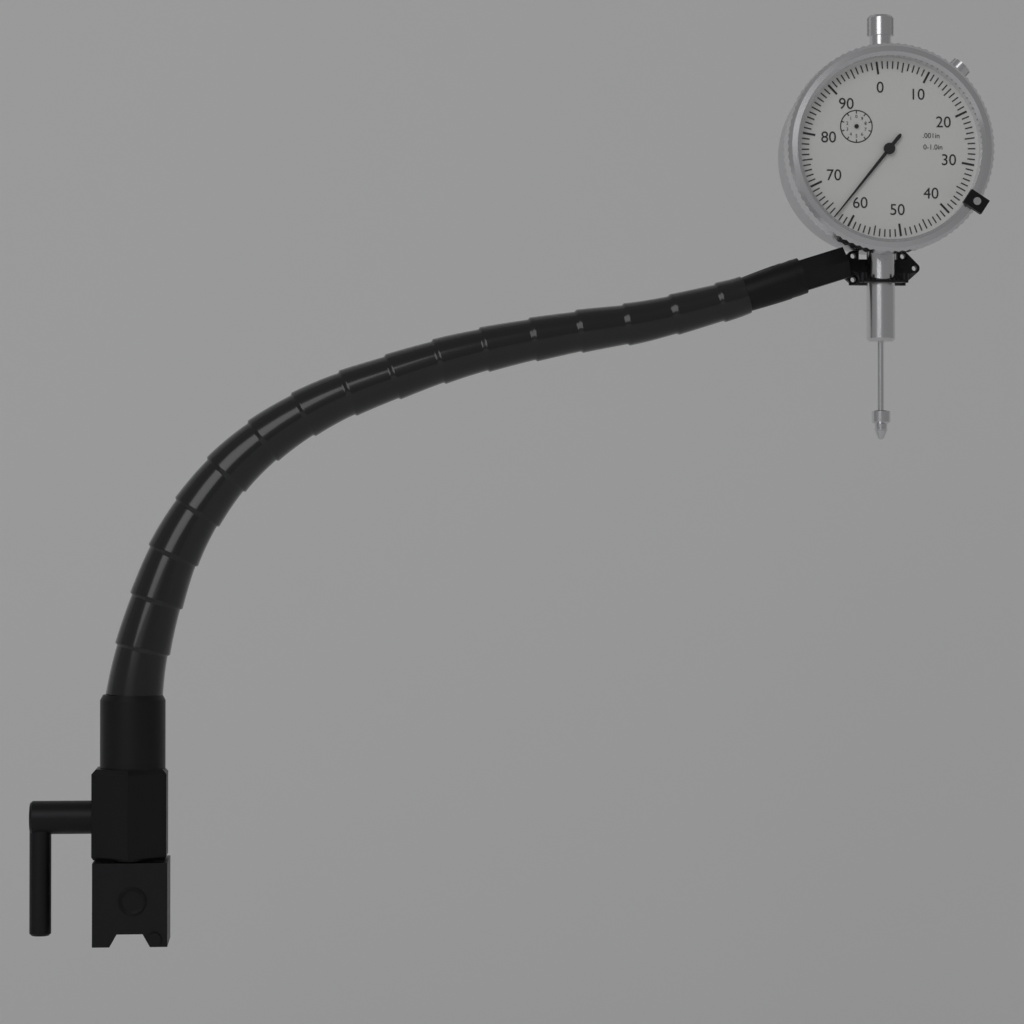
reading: 0.063 in
